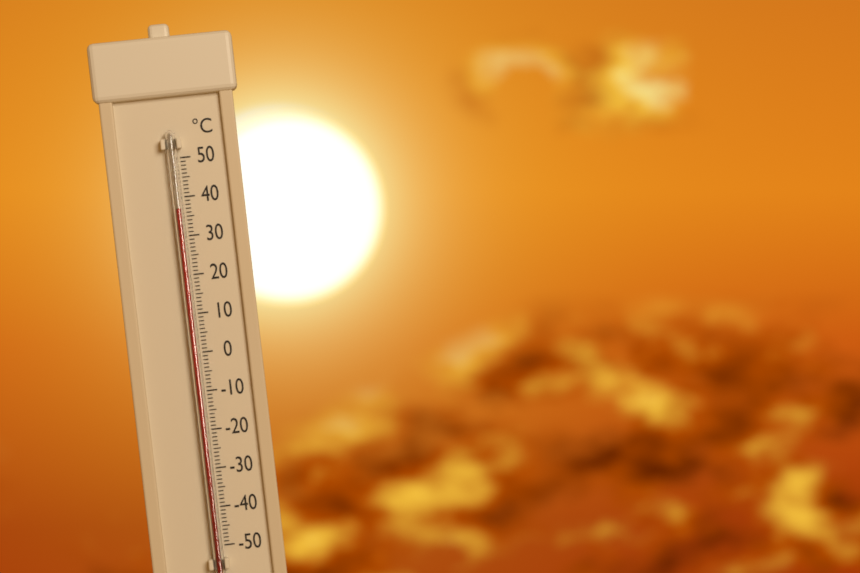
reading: 37 °C
